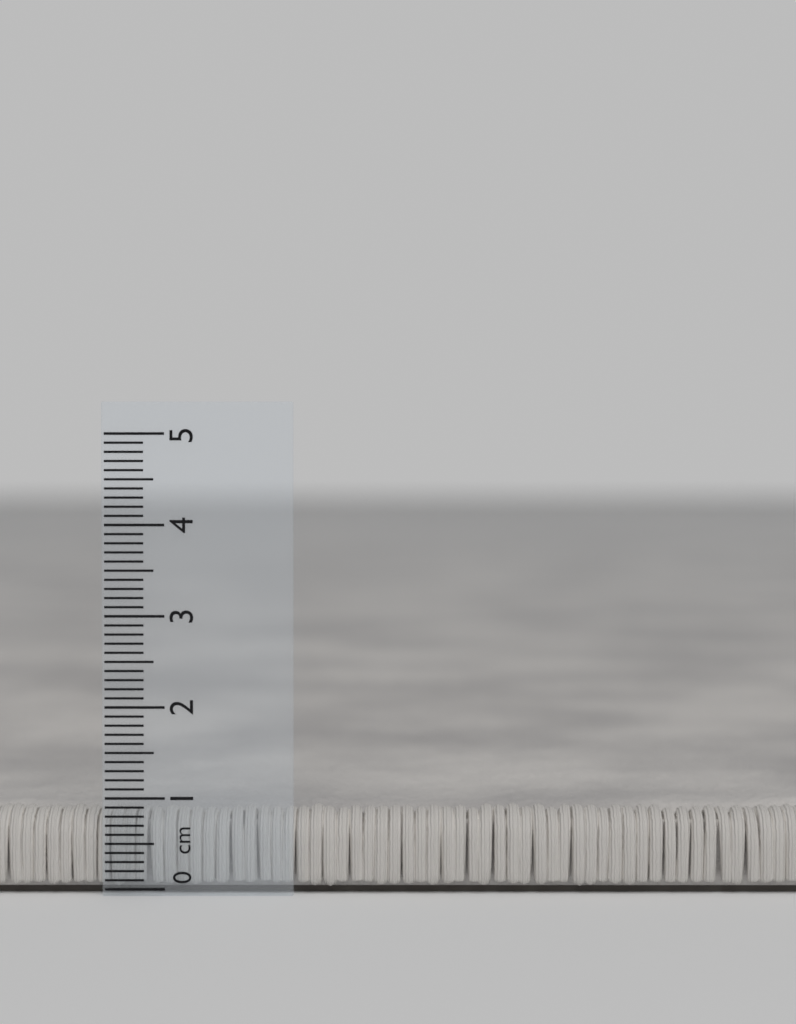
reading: 0.9 cm
